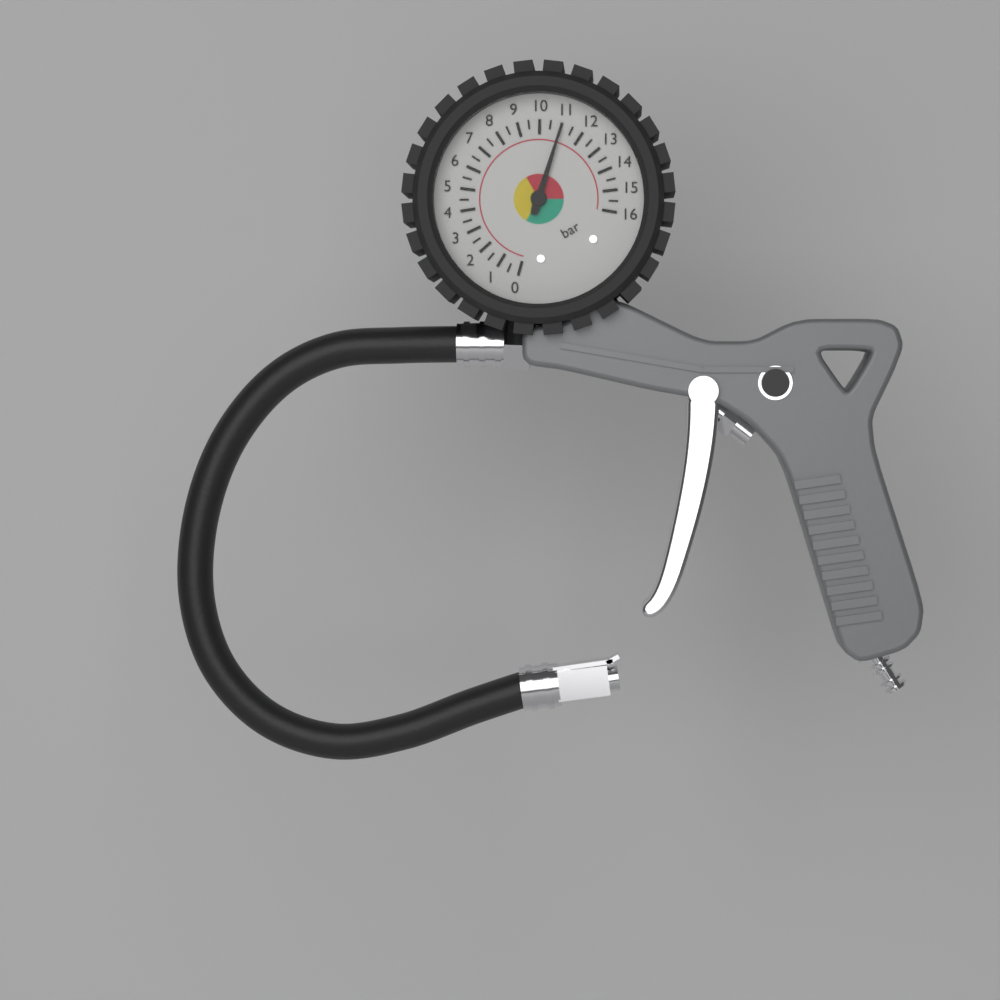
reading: 11.0 bar
